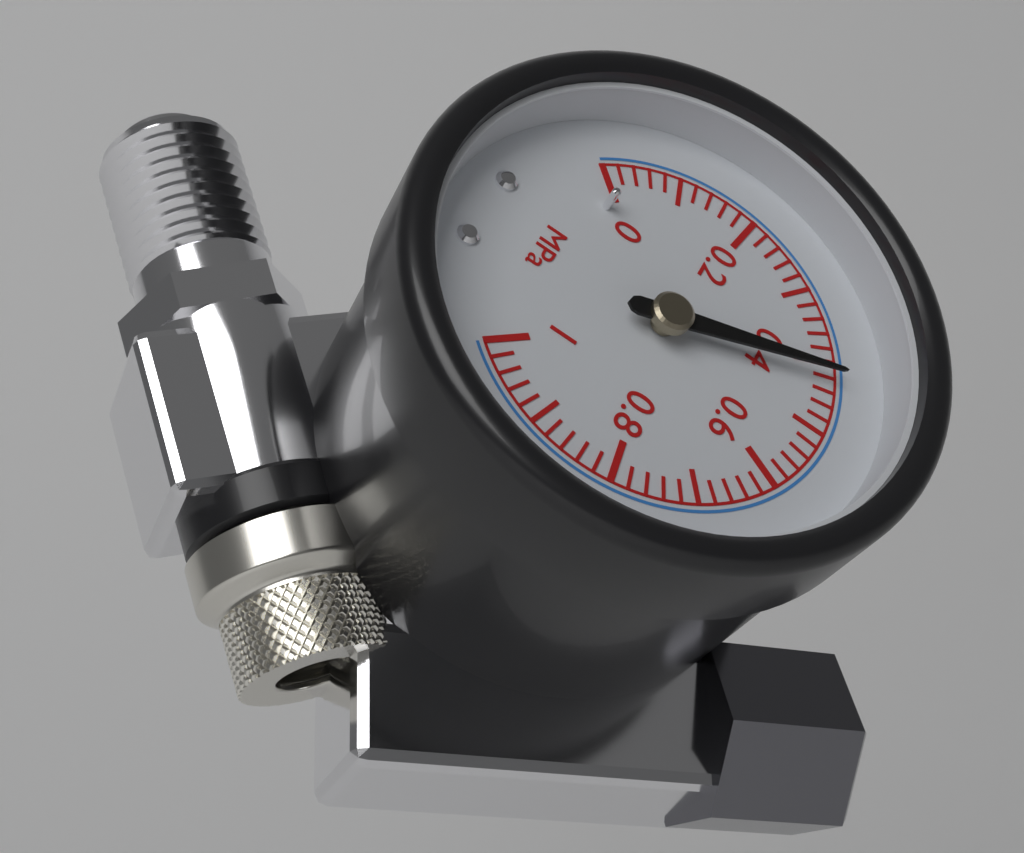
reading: 0.42 MPa
